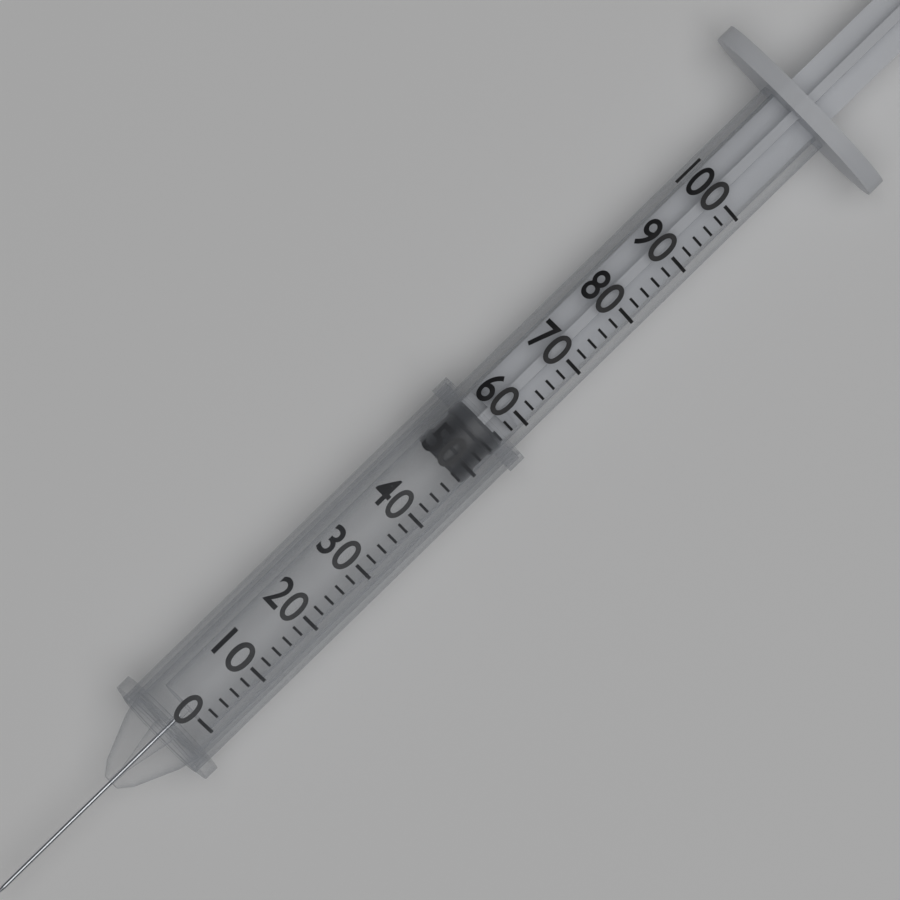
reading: 48 (no unit)
